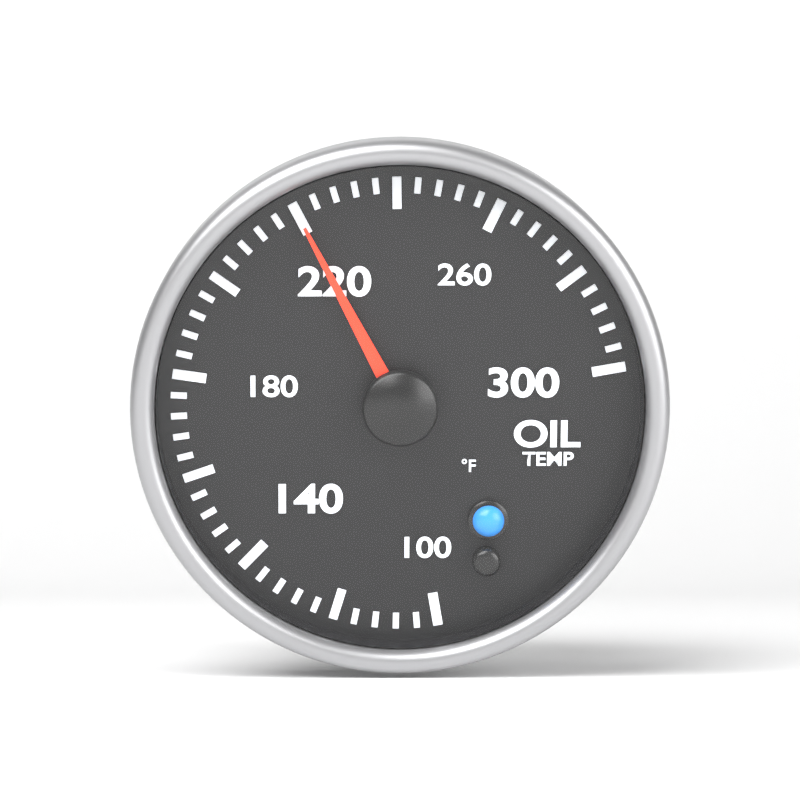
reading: 220 °F
